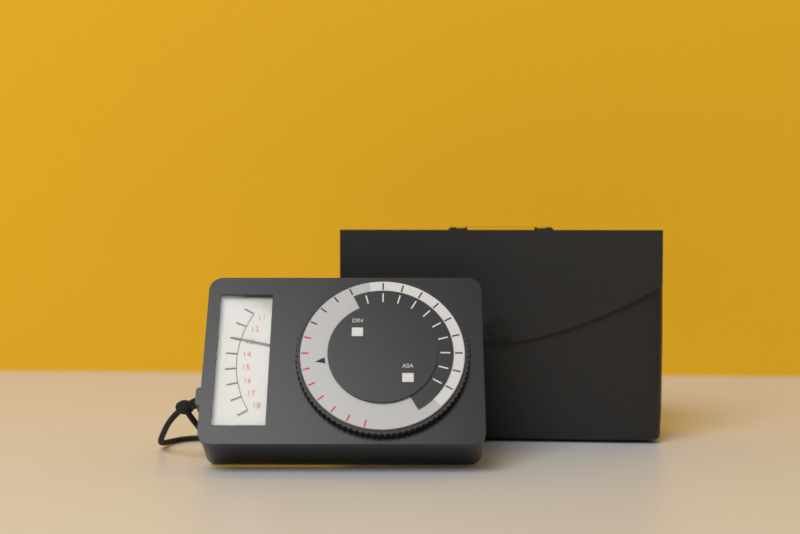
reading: 13 (no unit)
